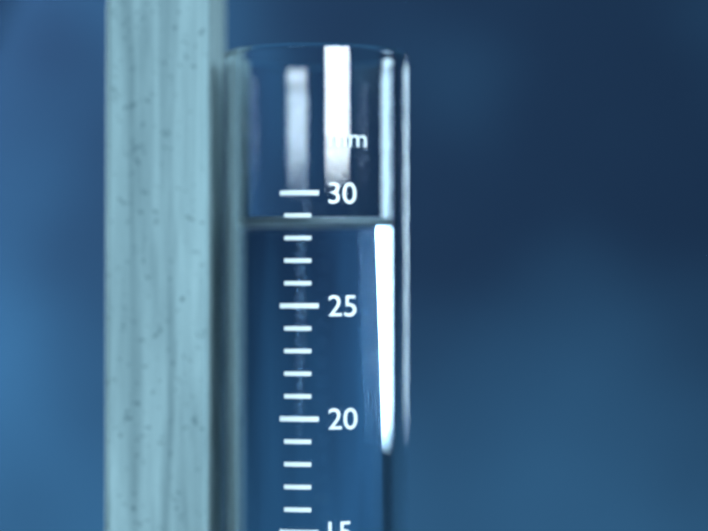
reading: 29 mm
